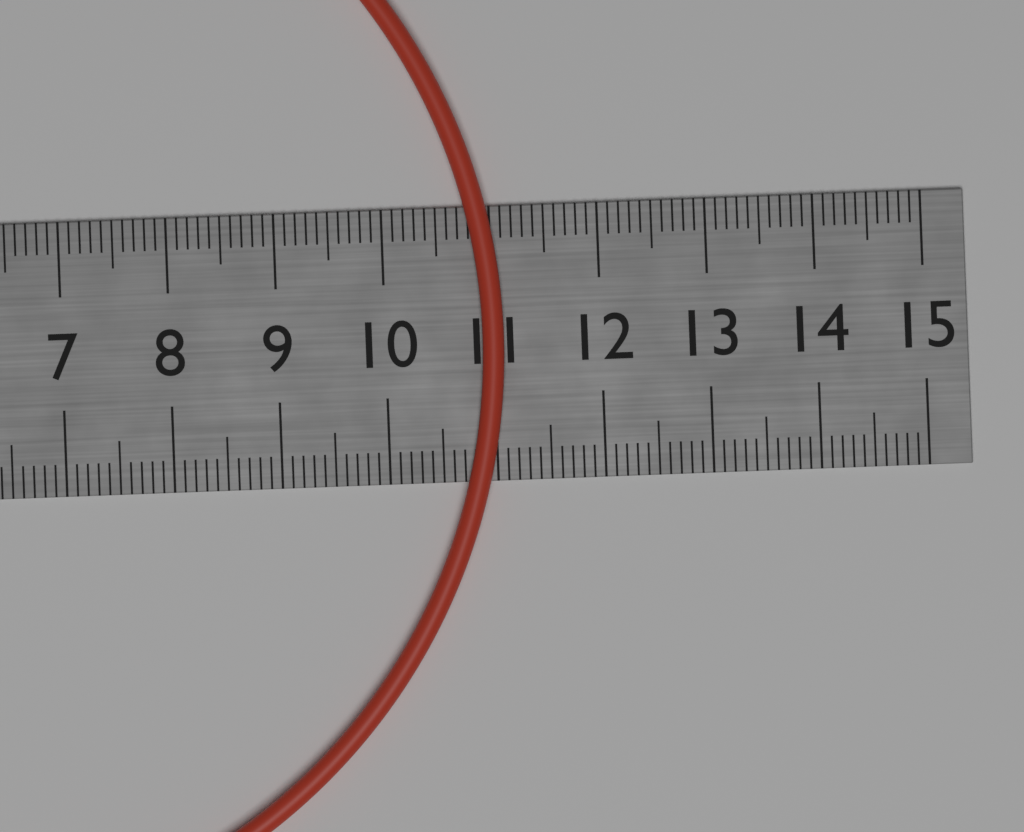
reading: 11.1 cm
